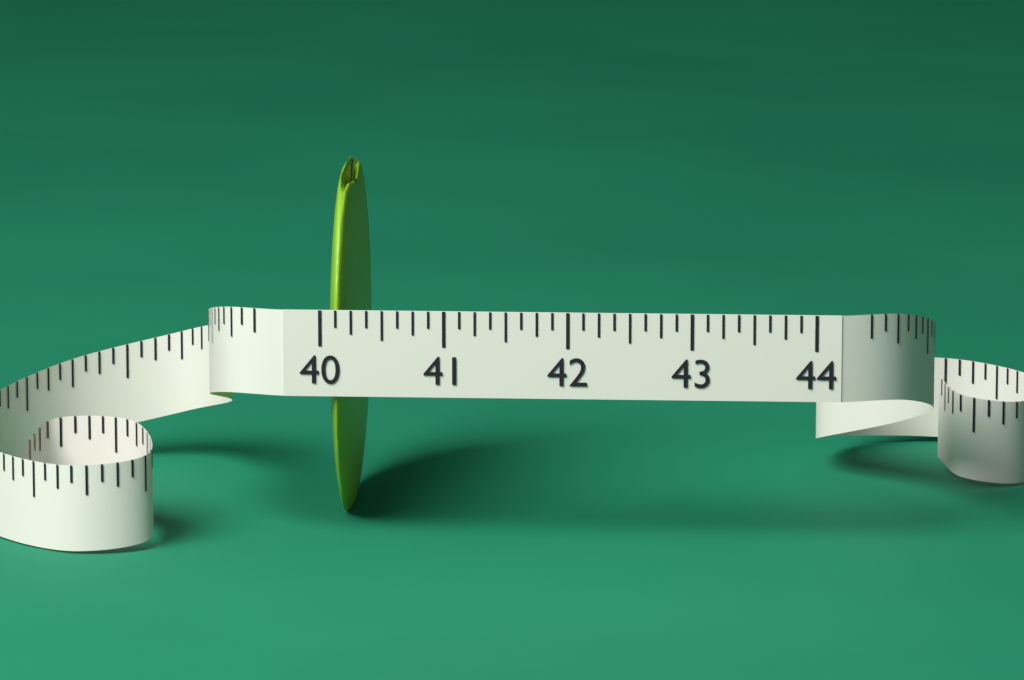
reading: 40.250 (no unit)
